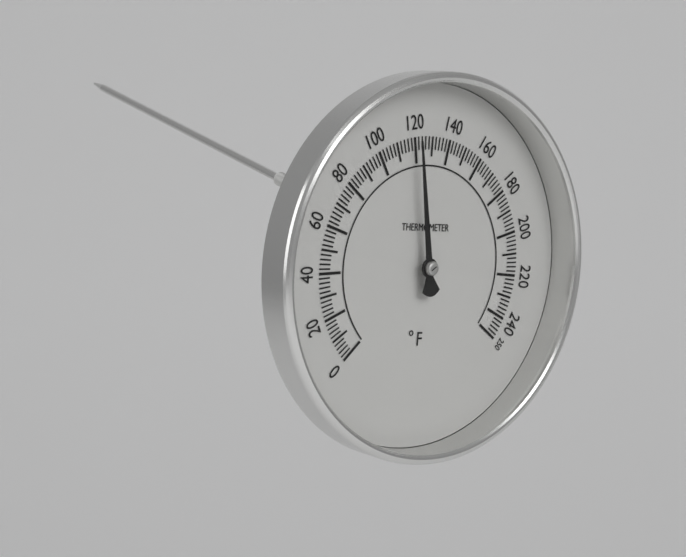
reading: 120 °F
